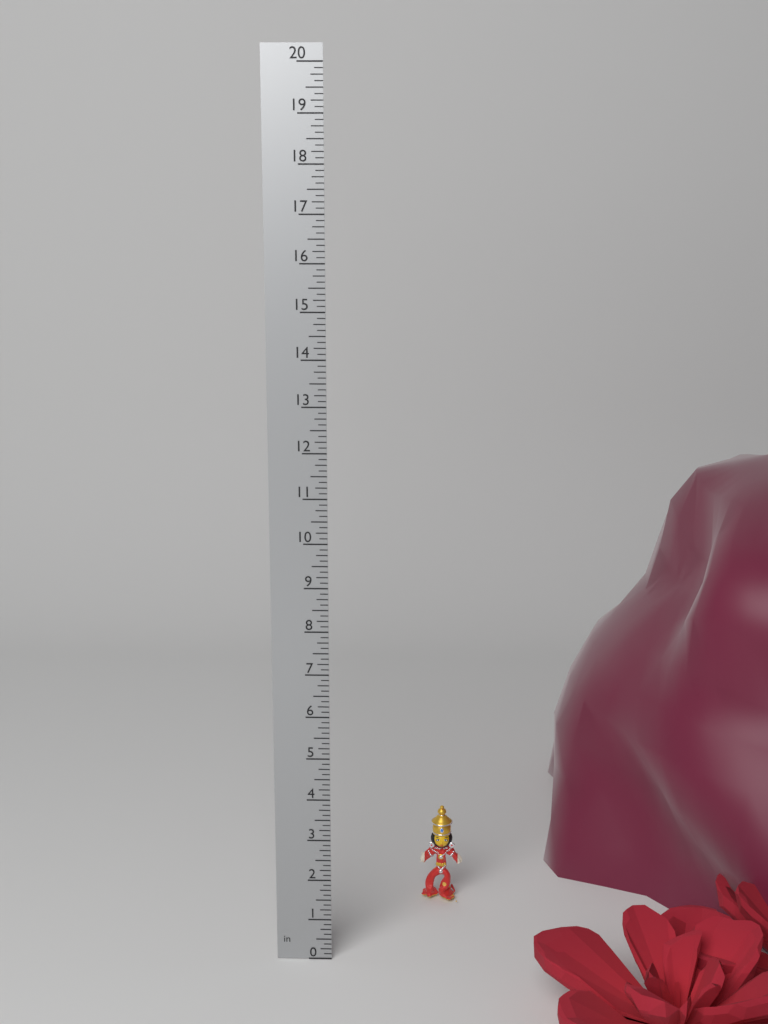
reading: 2.500 in
